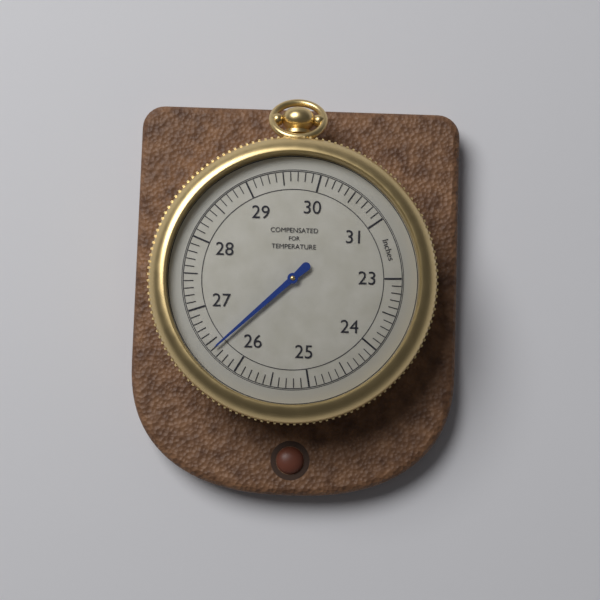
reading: 26.4 inches
